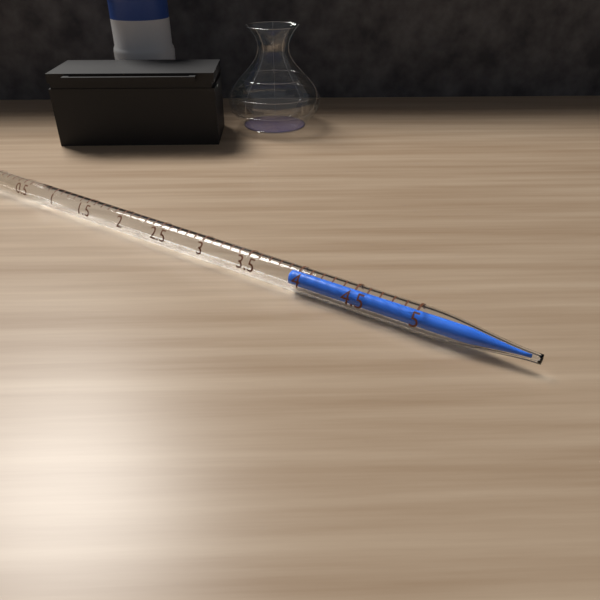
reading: 3.9 ml
